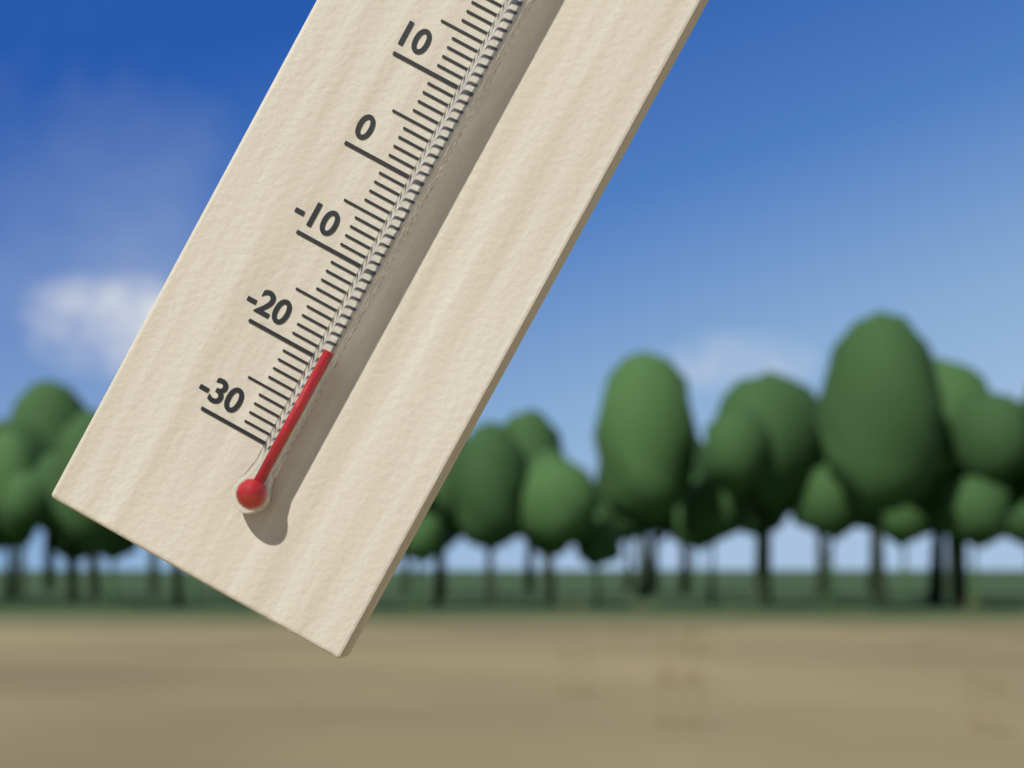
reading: -19 °C
